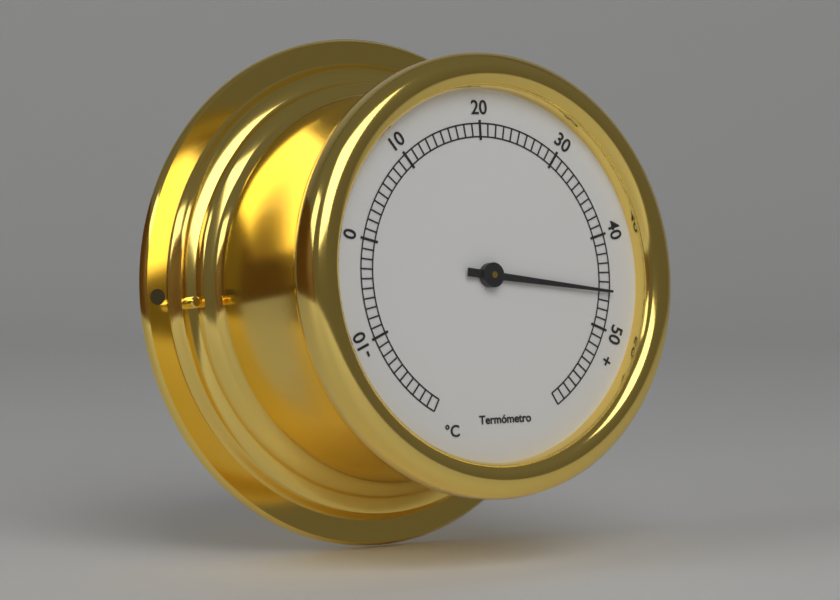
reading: 46 °C
